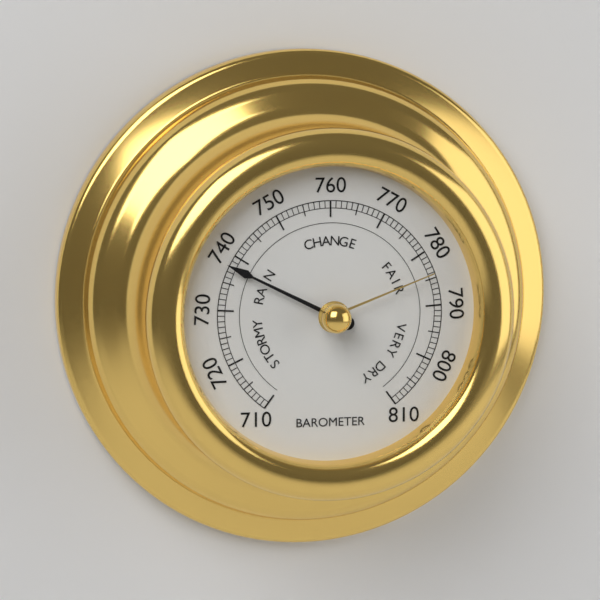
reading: 738 (no unit)
